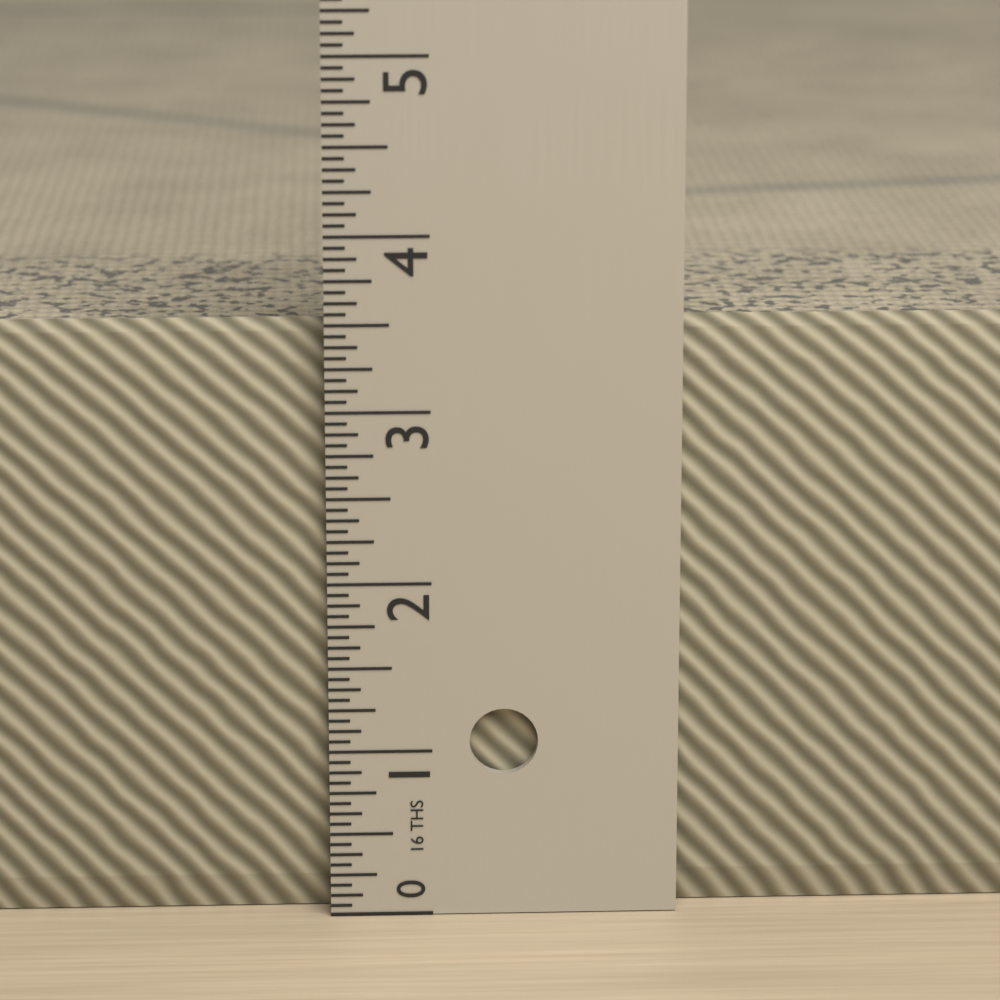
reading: 3.5000 in
